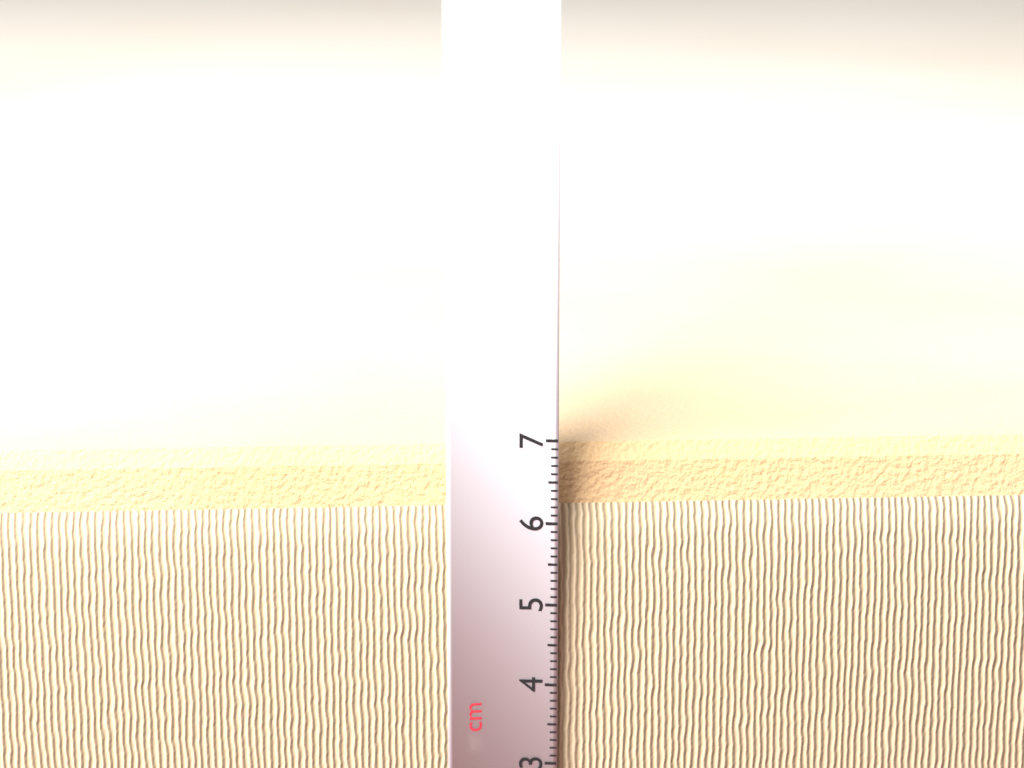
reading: 6.8 cm
